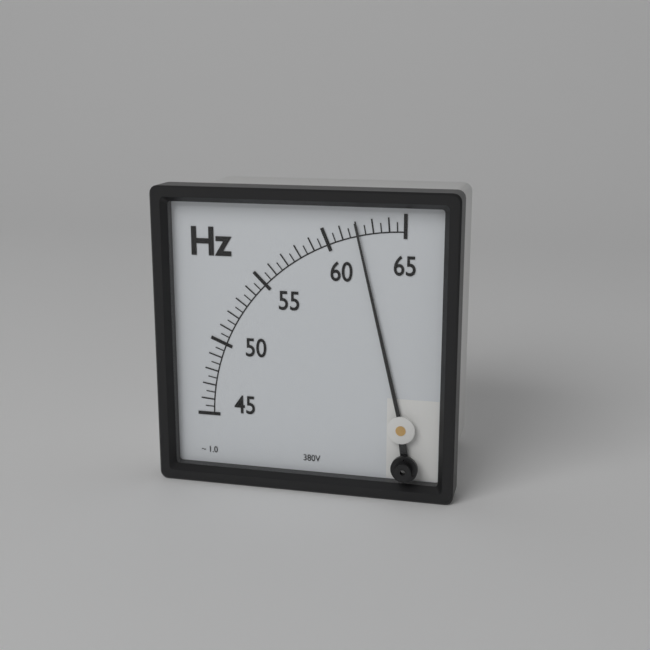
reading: 62.0 Hz
